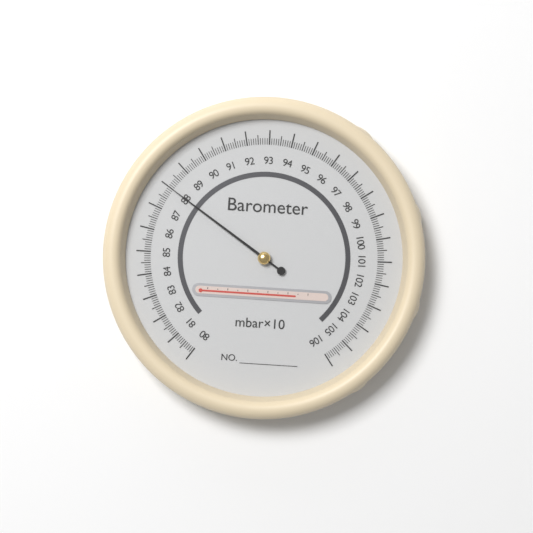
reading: 88.0 mbar×10
